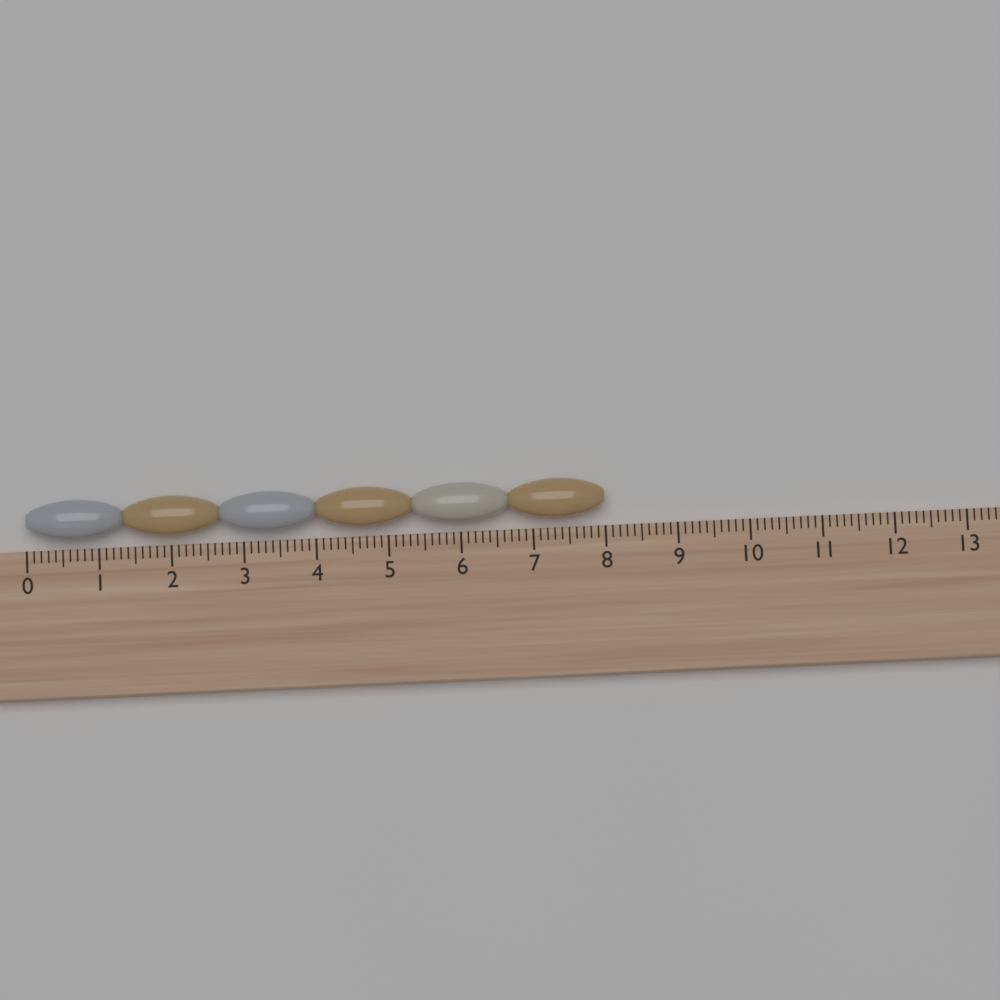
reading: 8.0 (no unit)
